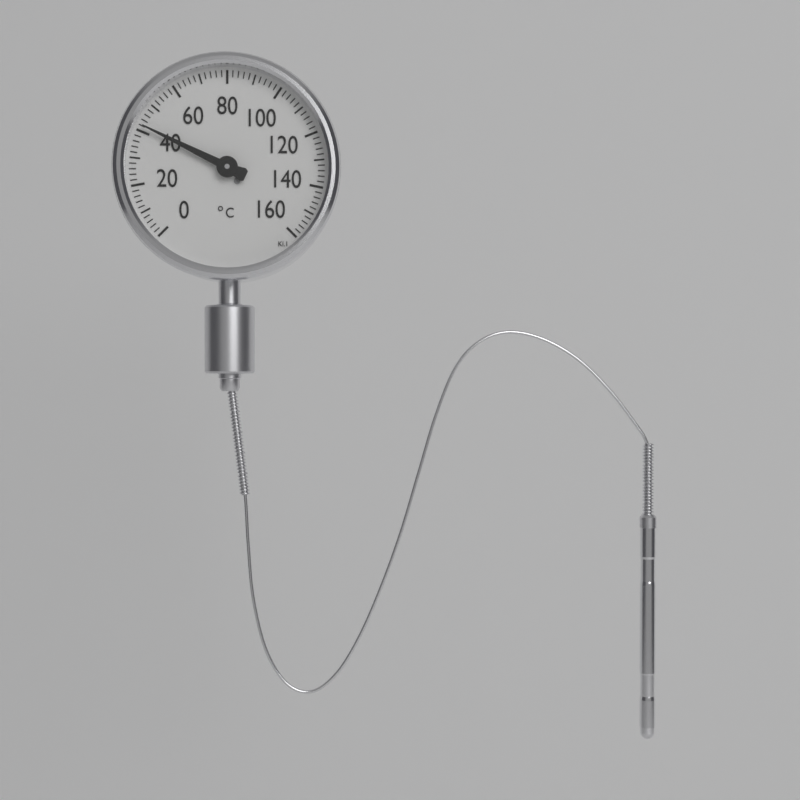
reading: 42 °C
